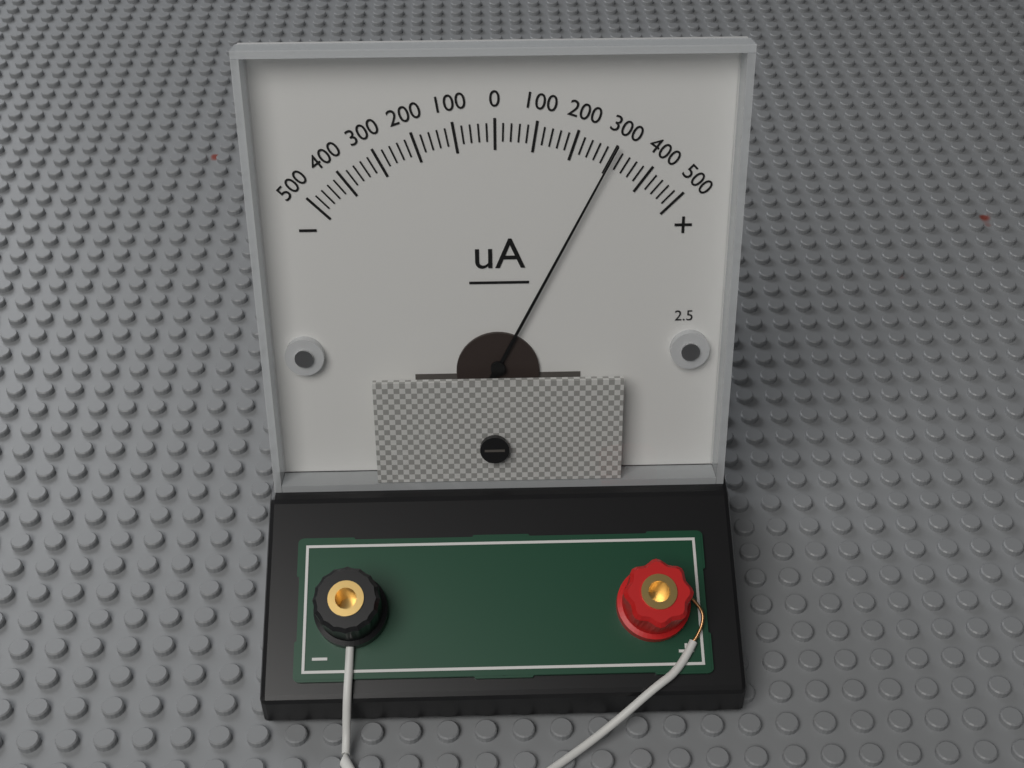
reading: 300 uA
